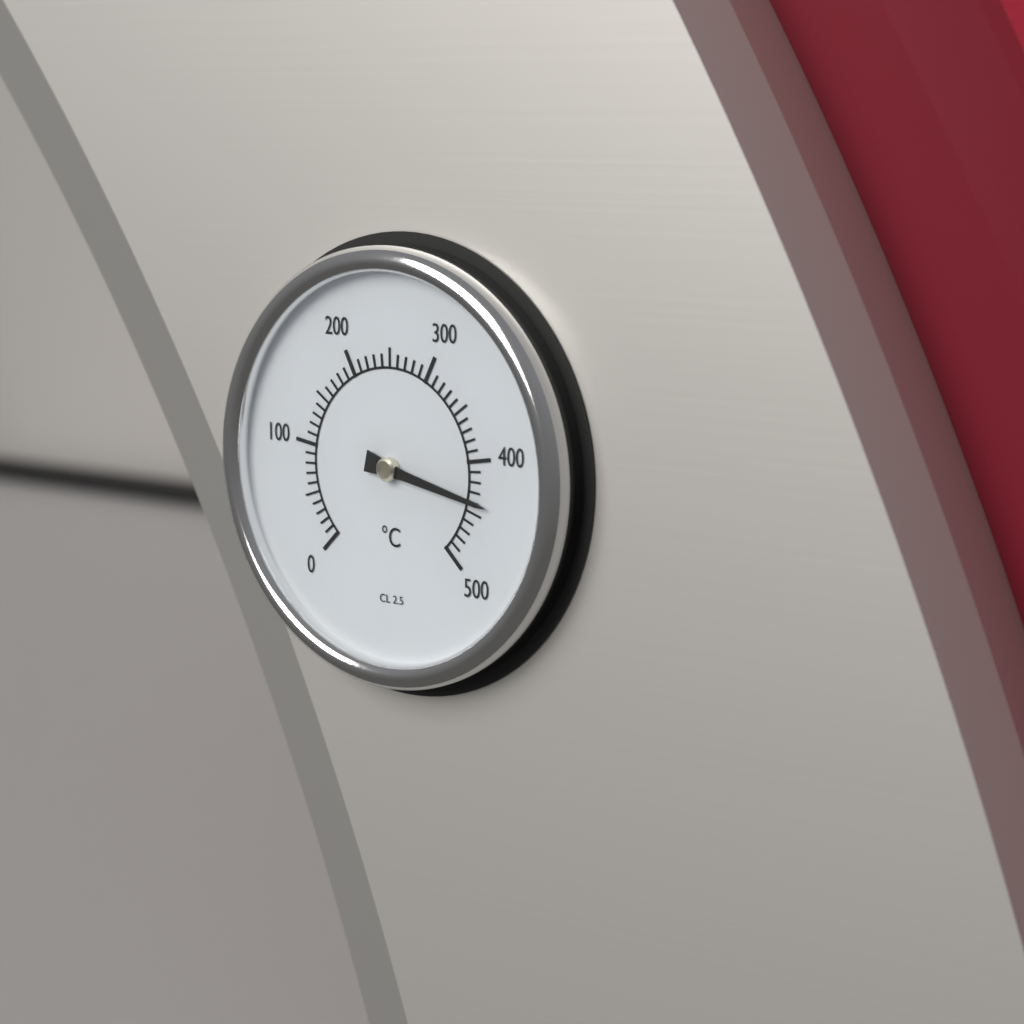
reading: 440 °C
